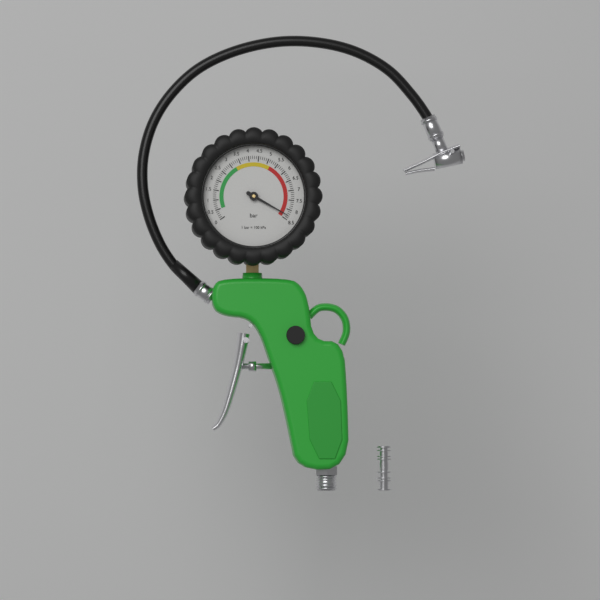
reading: 8.3 bar
